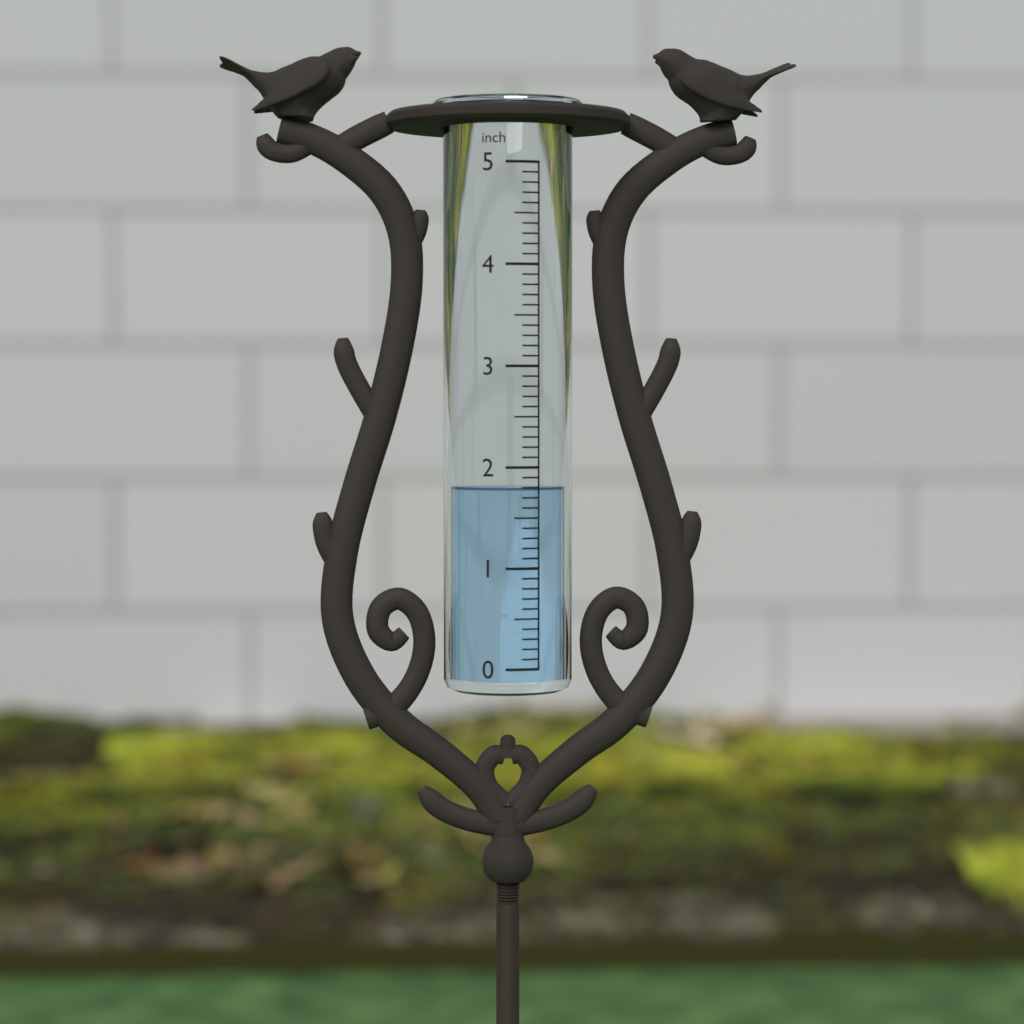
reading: 1.8 inch
